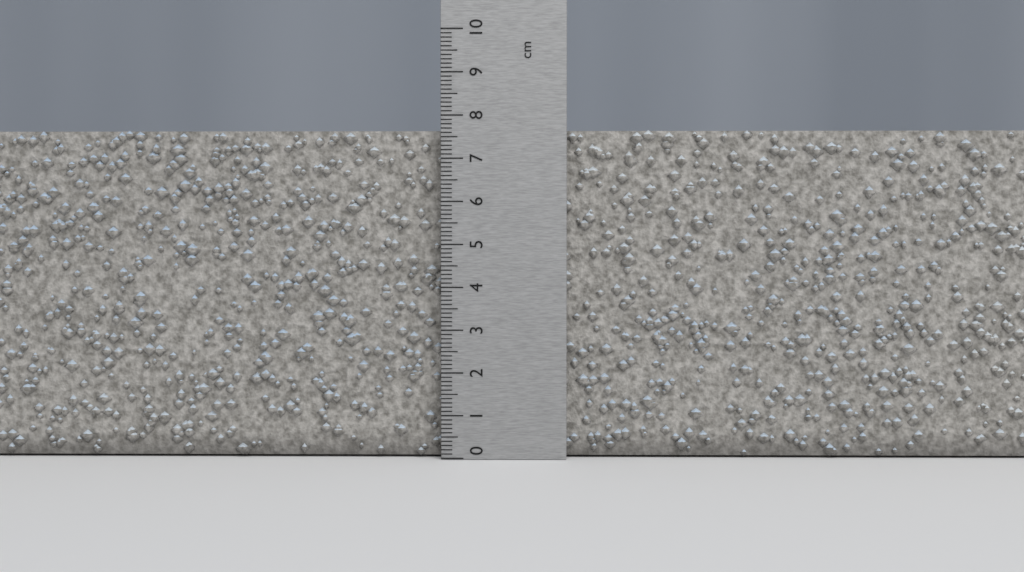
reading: 7.7 cm
